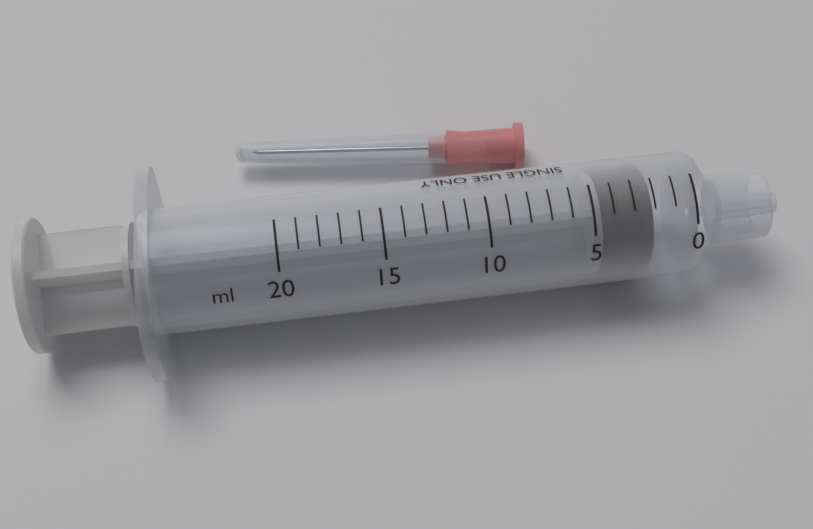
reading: 2 ml
